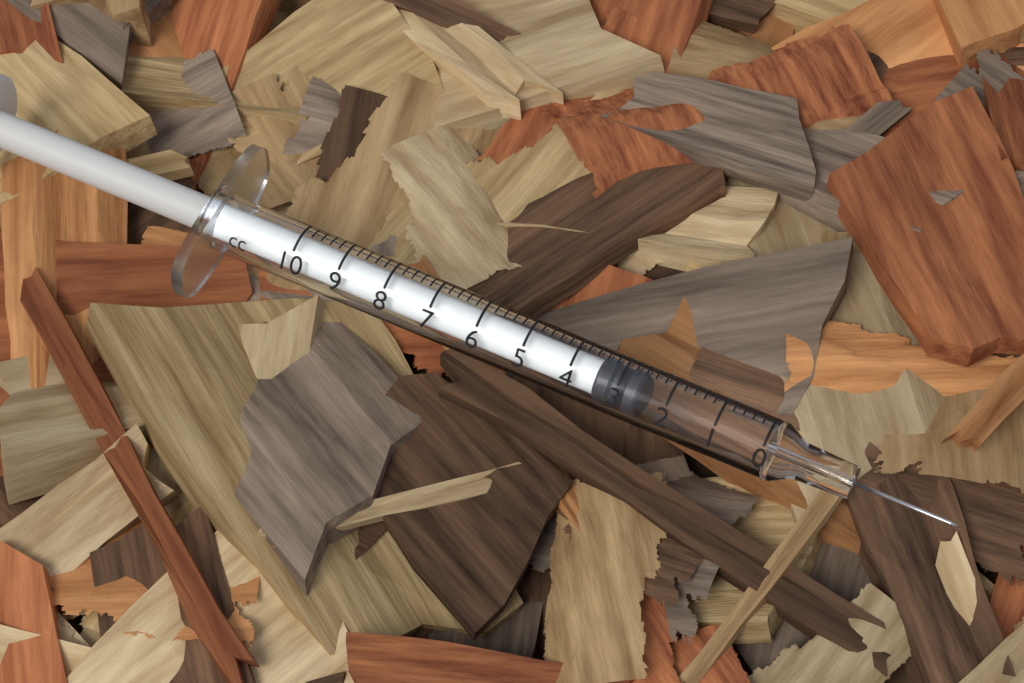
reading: 2.6 cc
